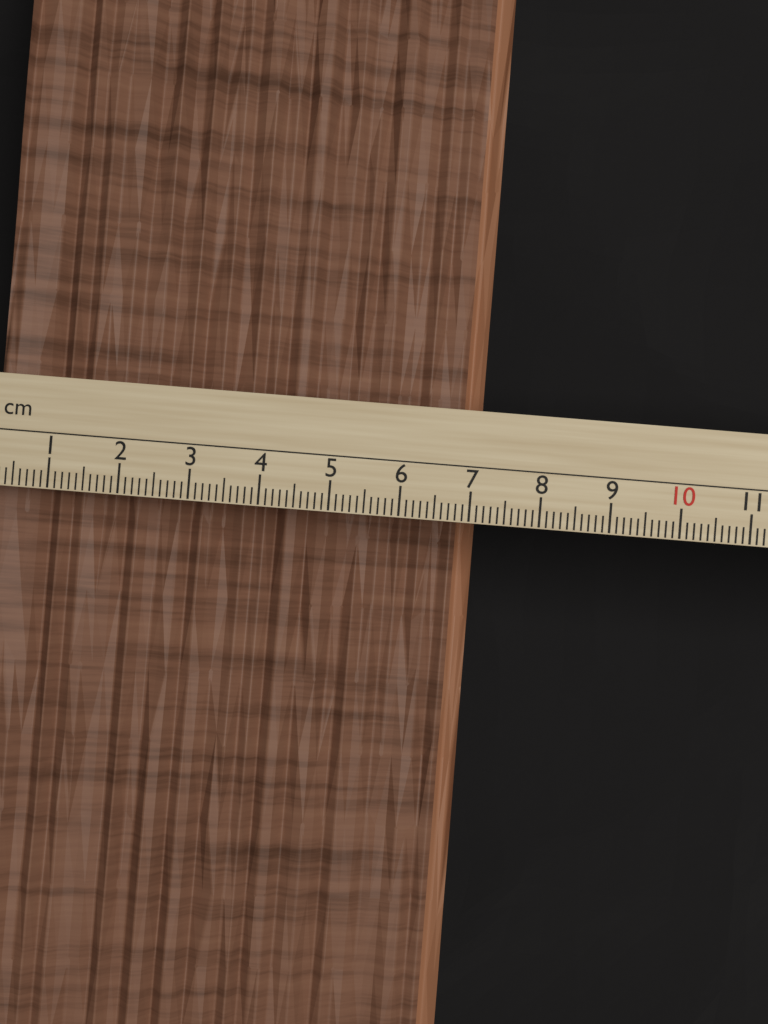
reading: 7.2 cm
